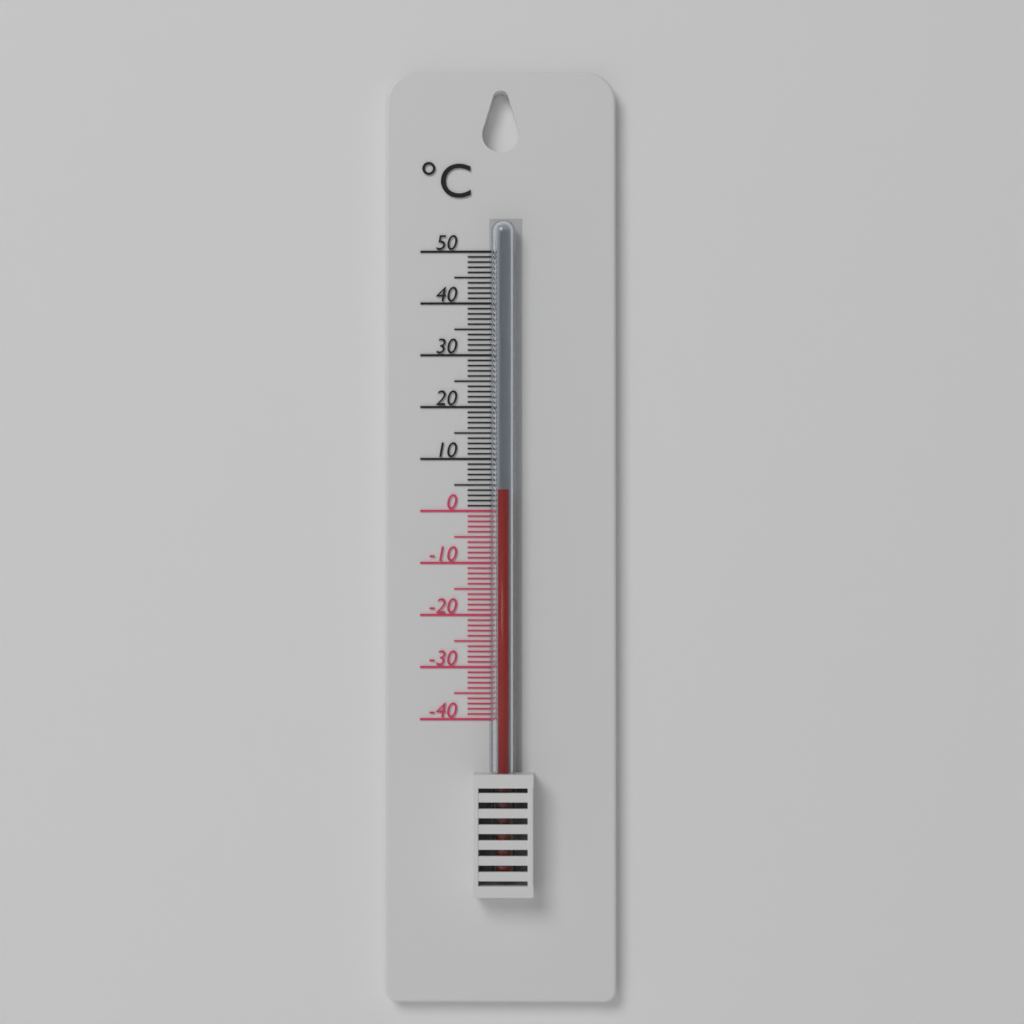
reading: 4 °C
